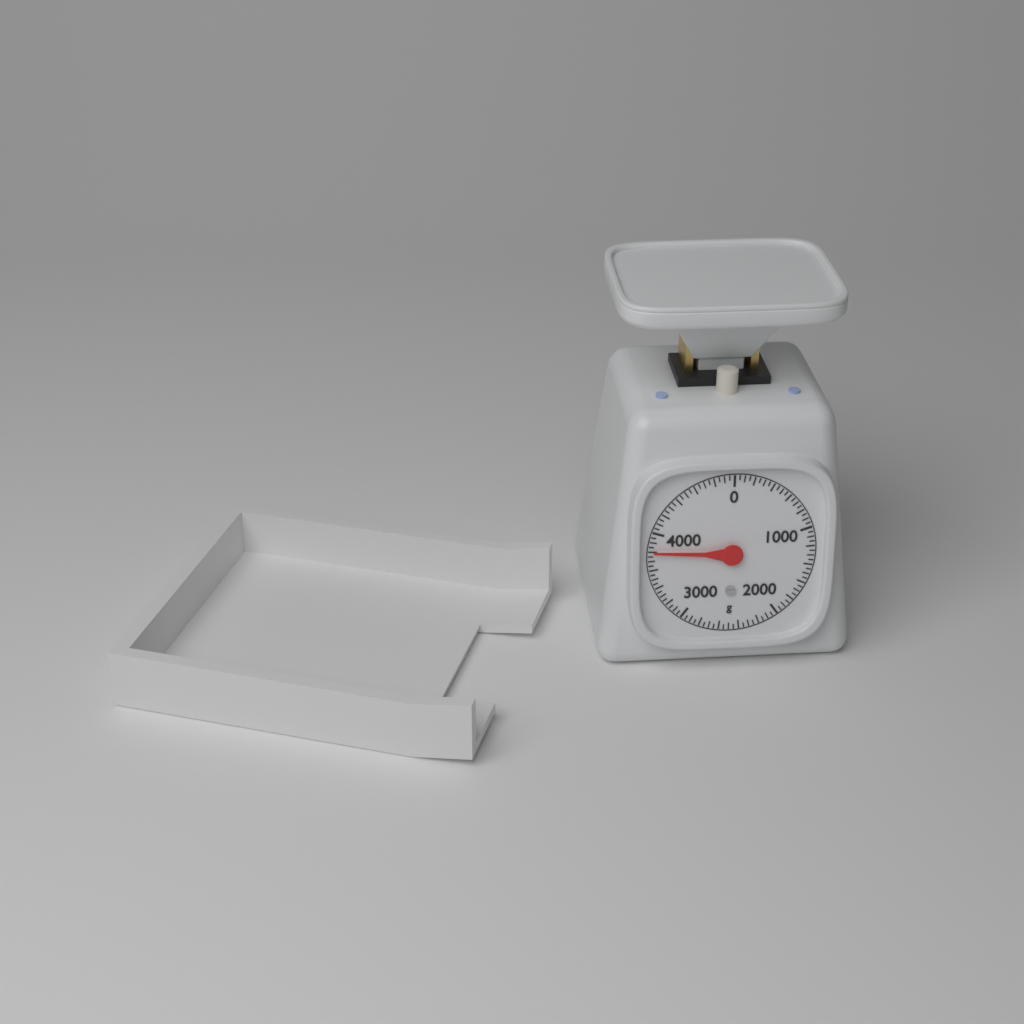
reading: 3800 g
